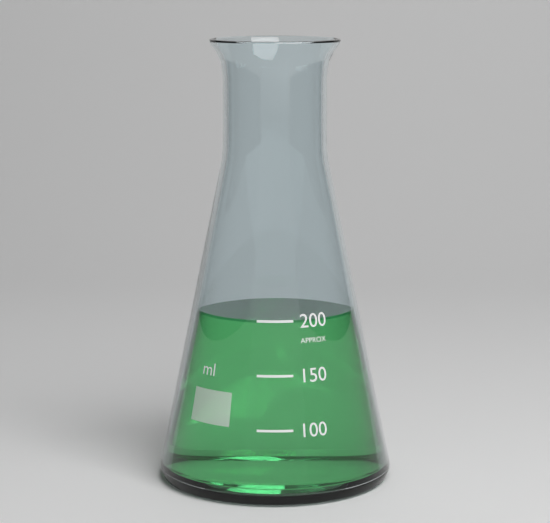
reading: 200 ml
